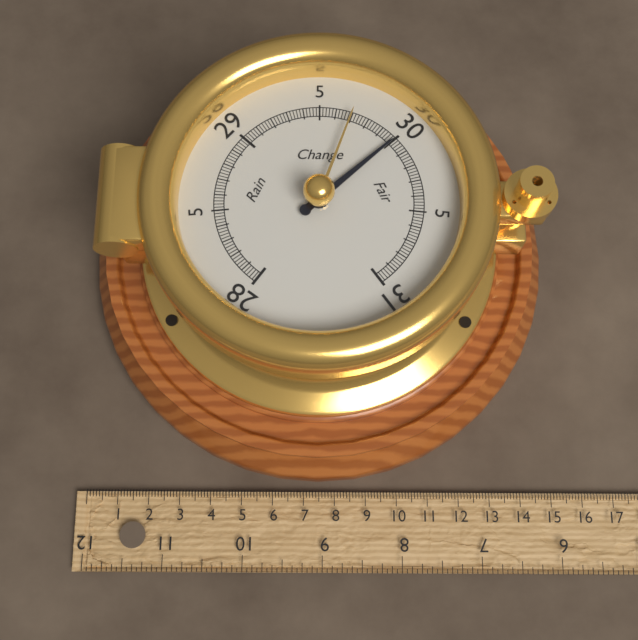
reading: 30.00 inHg
